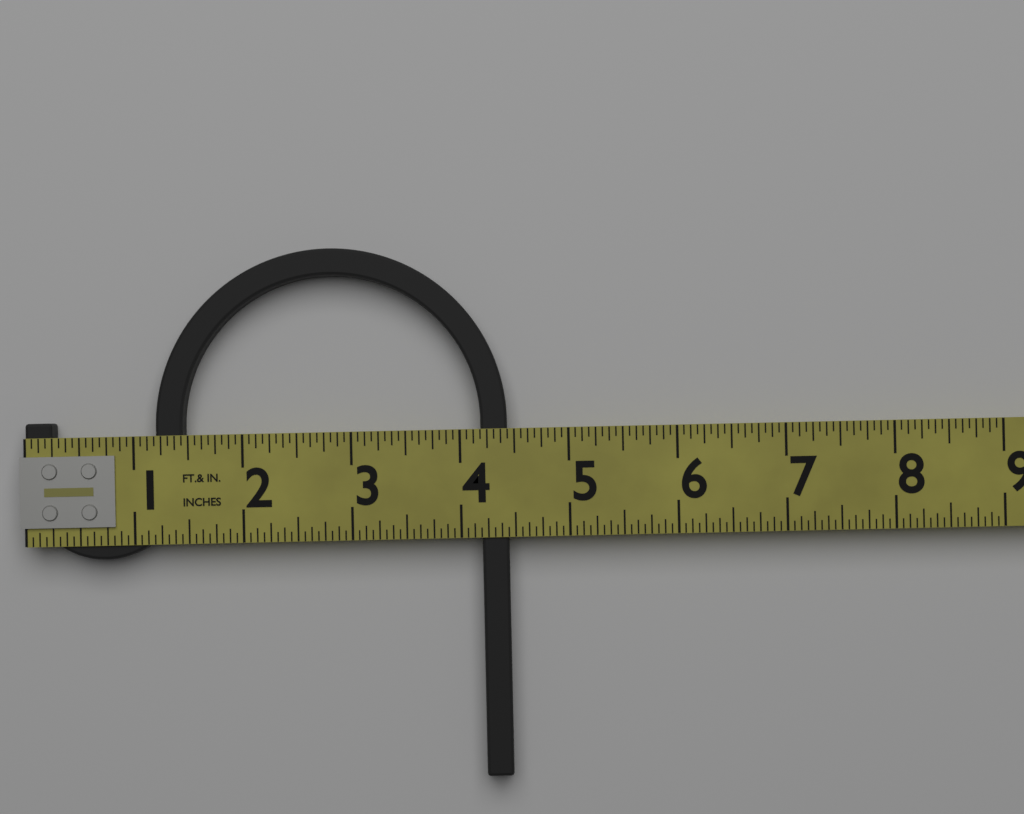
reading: 4.4375 in
